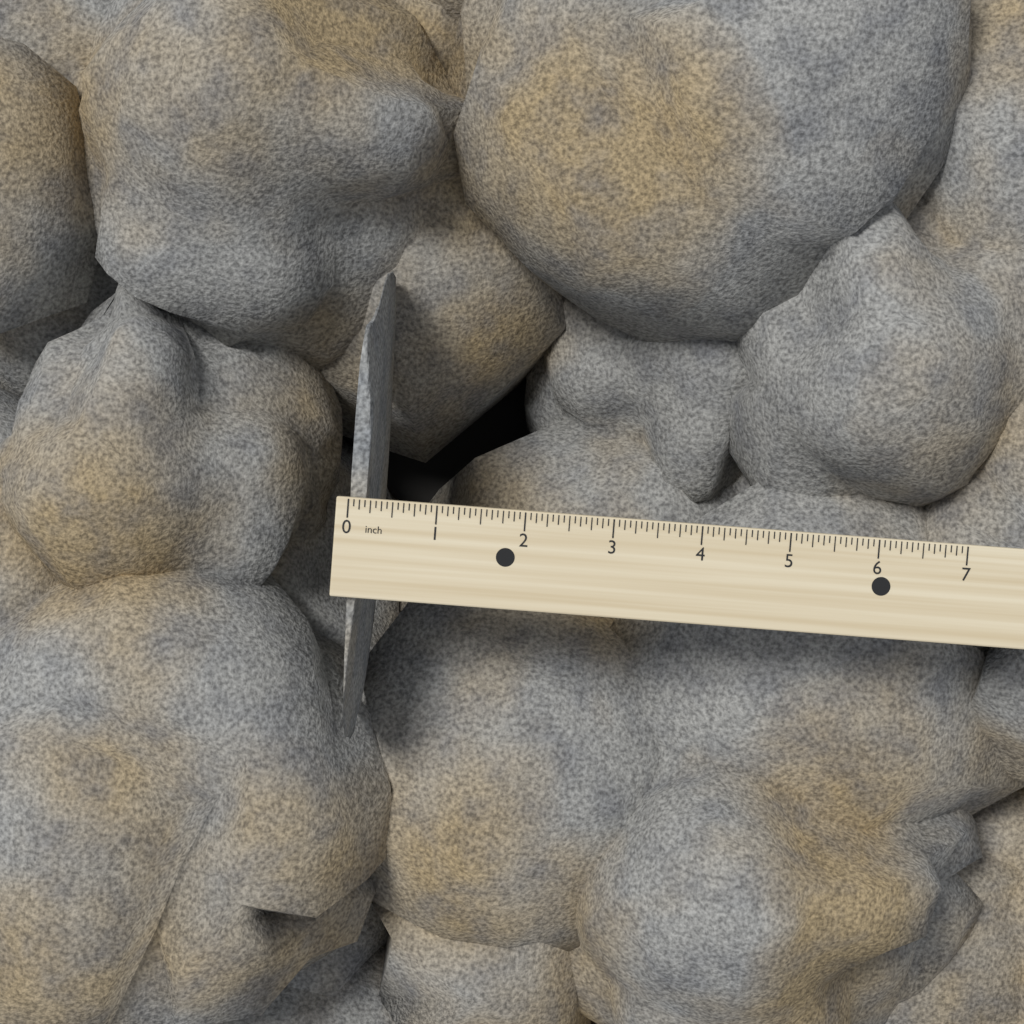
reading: 0.1875 inch
